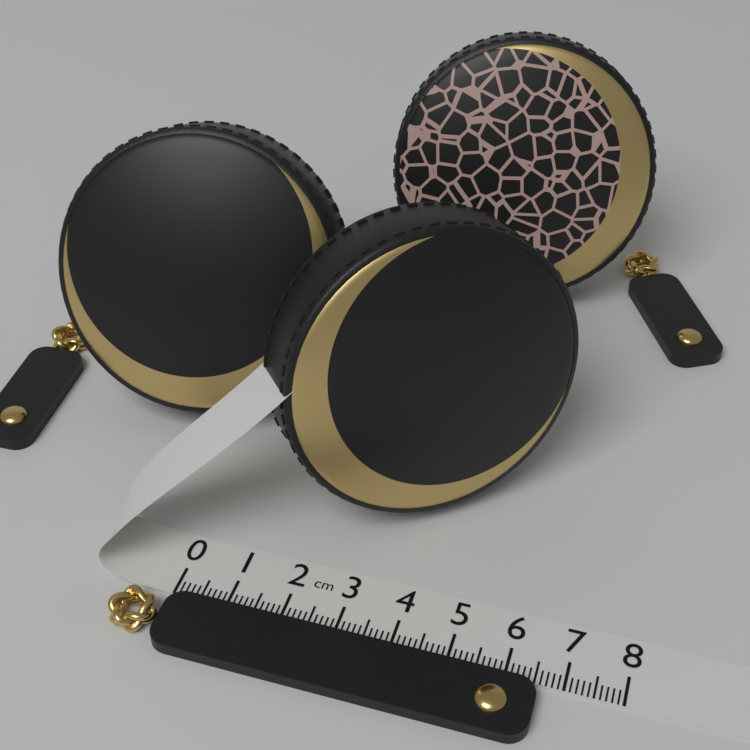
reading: 6.6 cm
